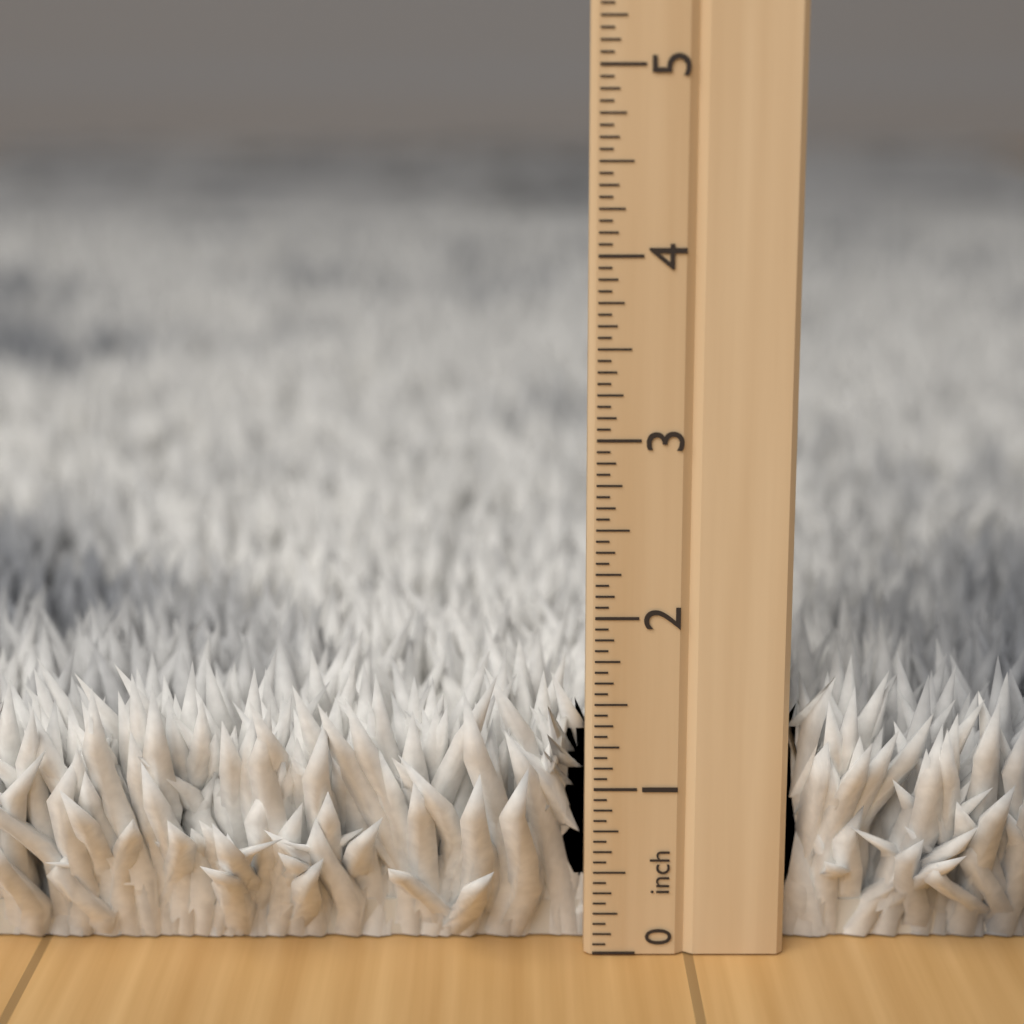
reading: 1.7500 inch
